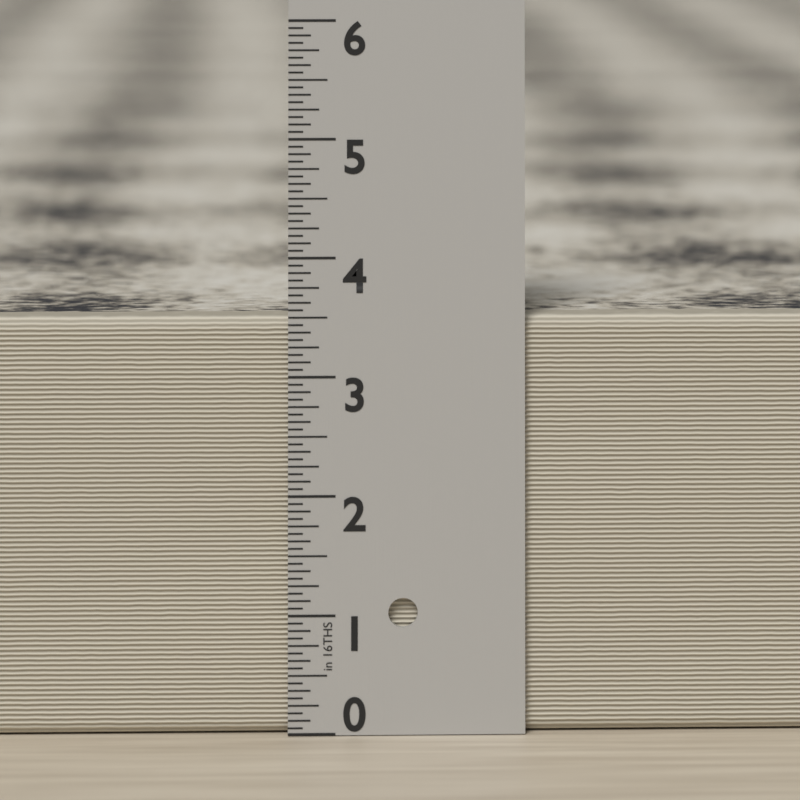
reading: 3.5000 in
